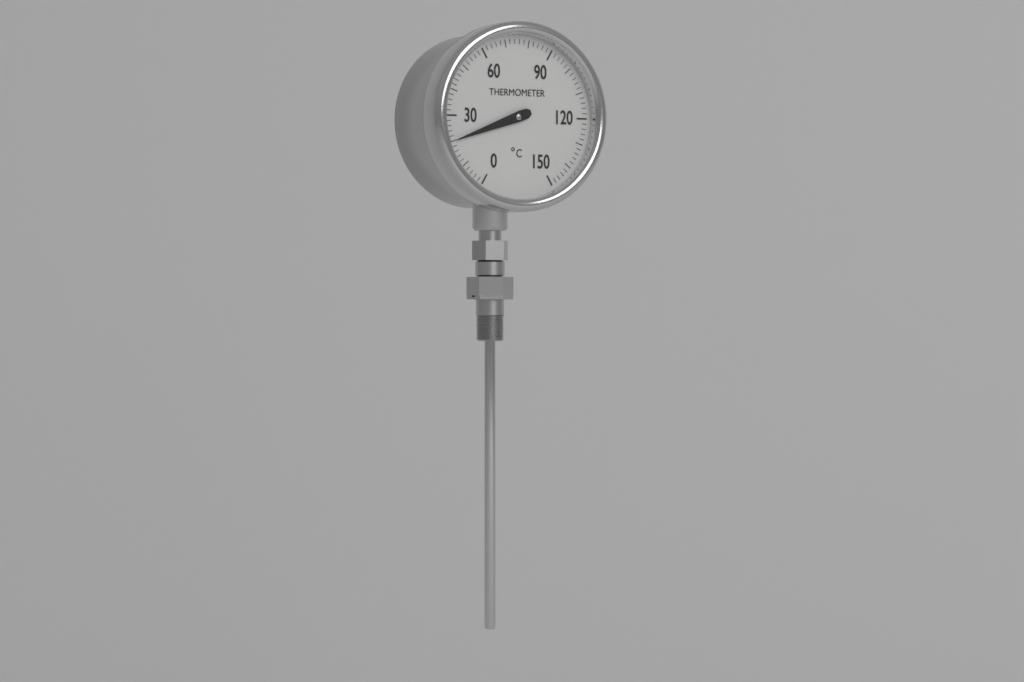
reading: 20 °C
